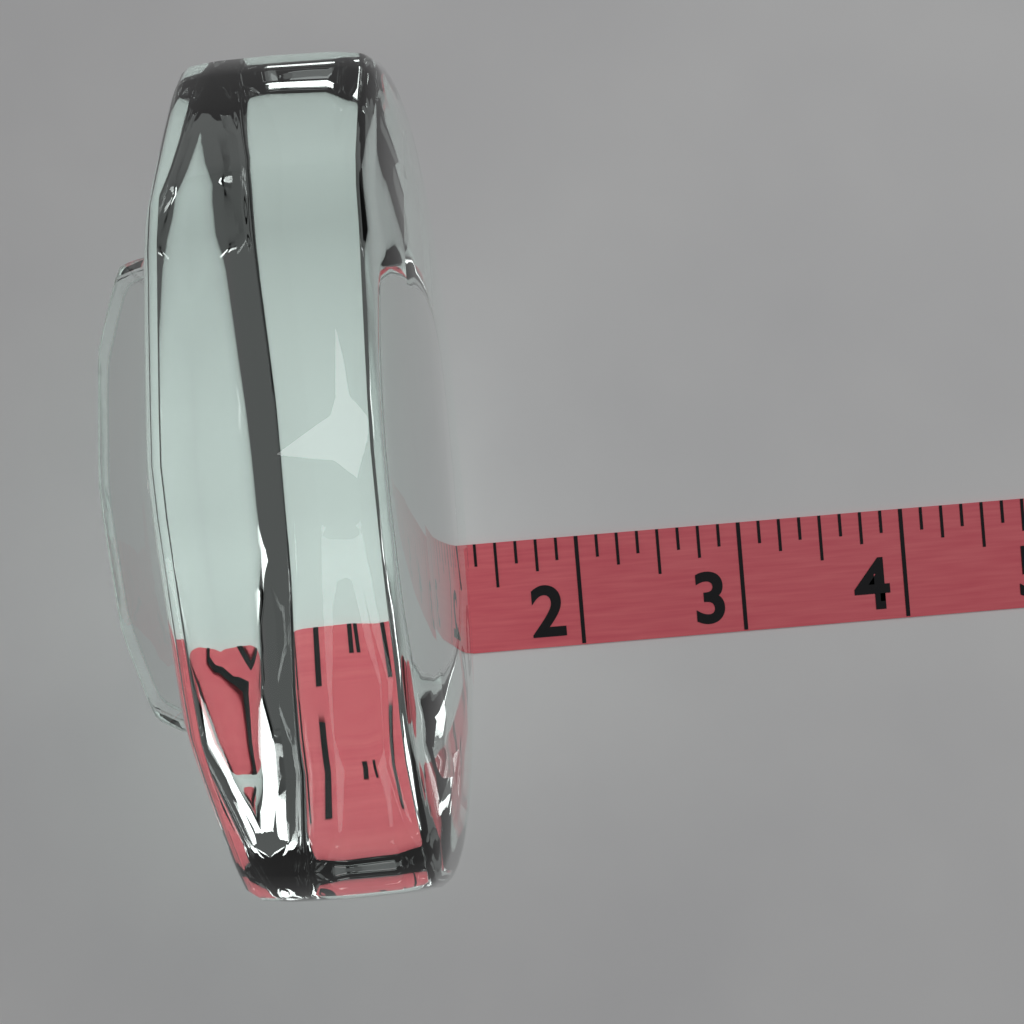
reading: 1.375 (no unit)
